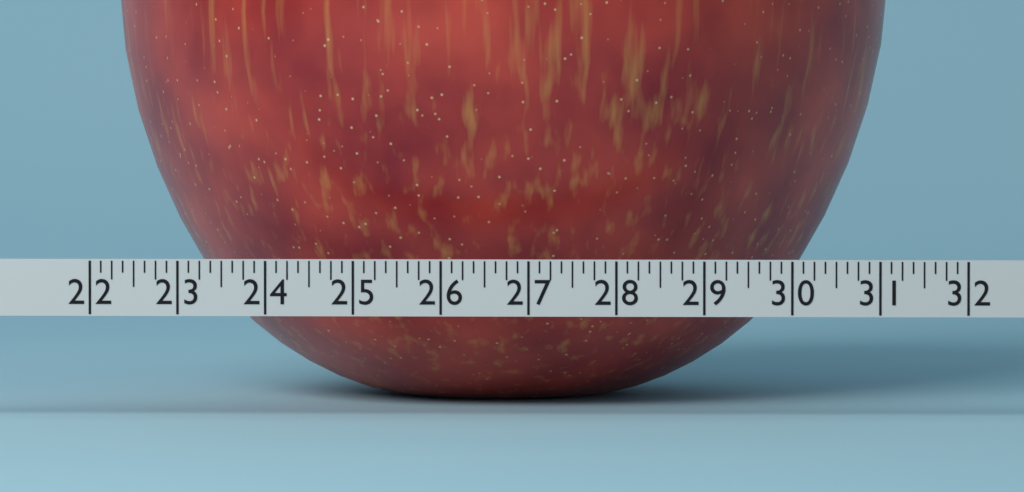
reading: 31.125 (no unit)
